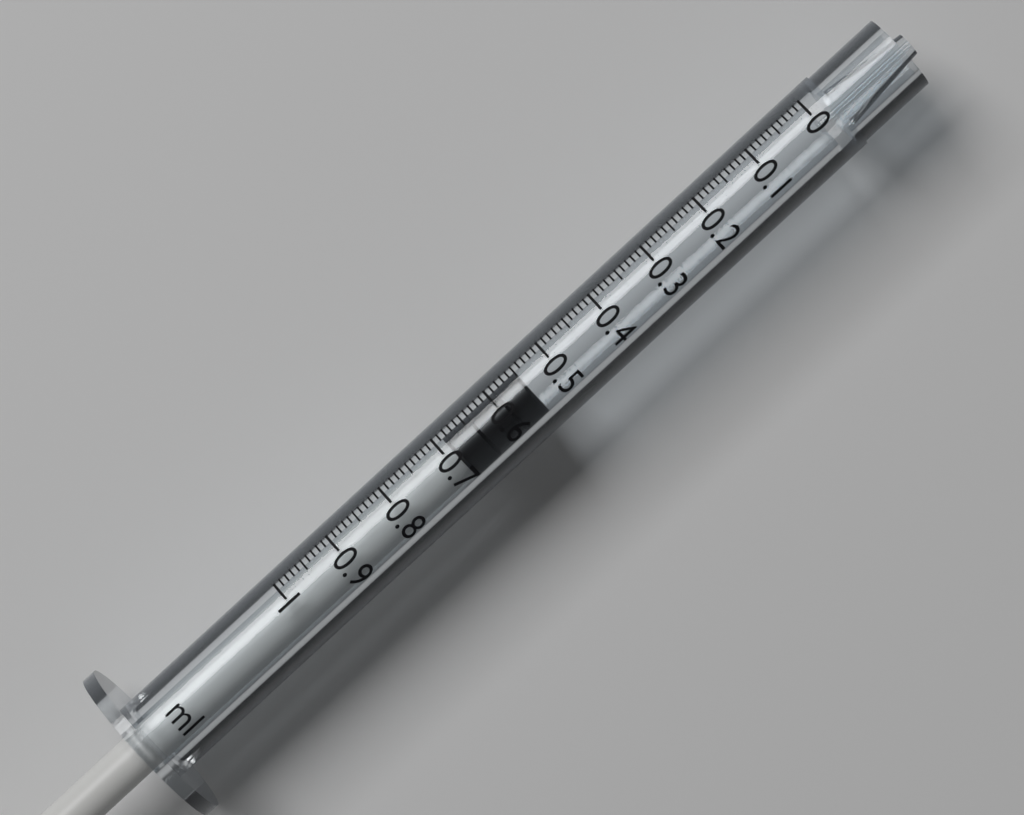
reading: 0.55 ml
